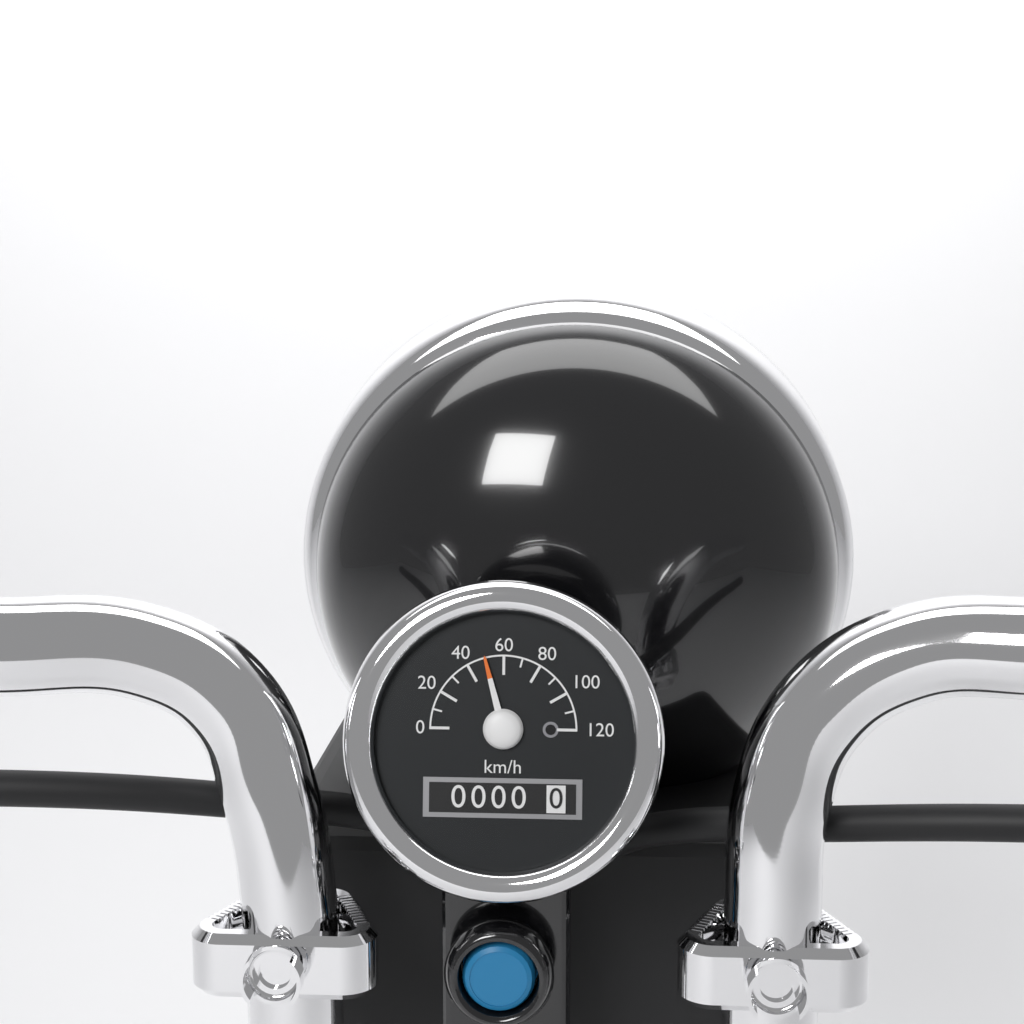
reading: 50 km/h
